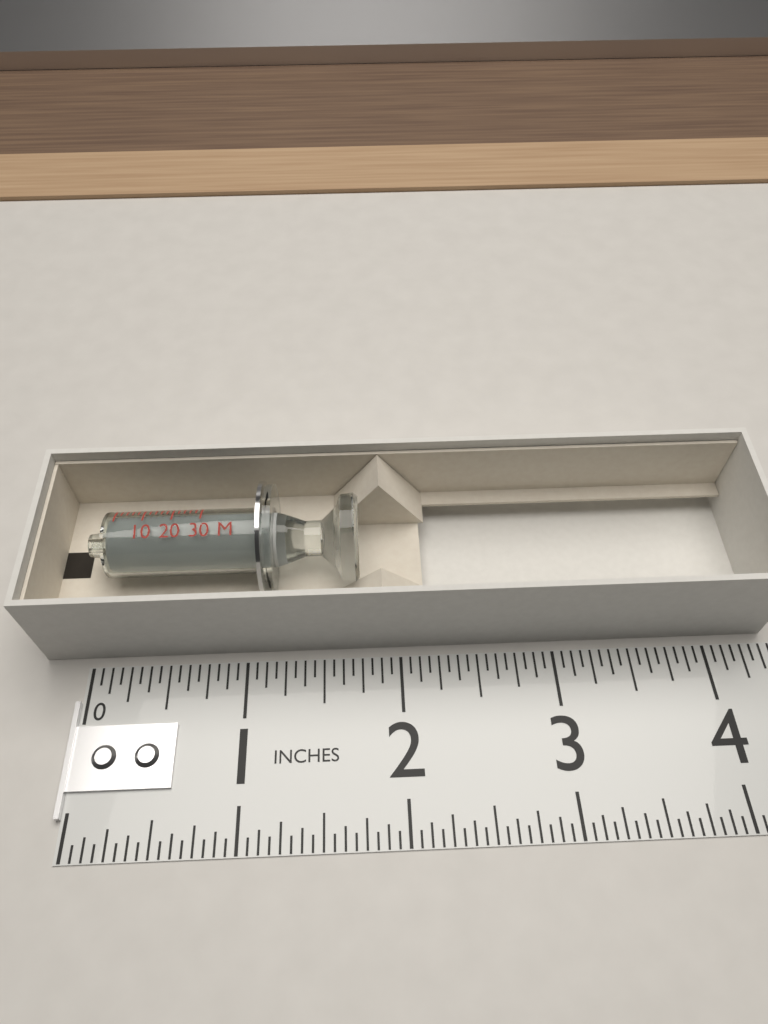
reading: 1.7500 in
